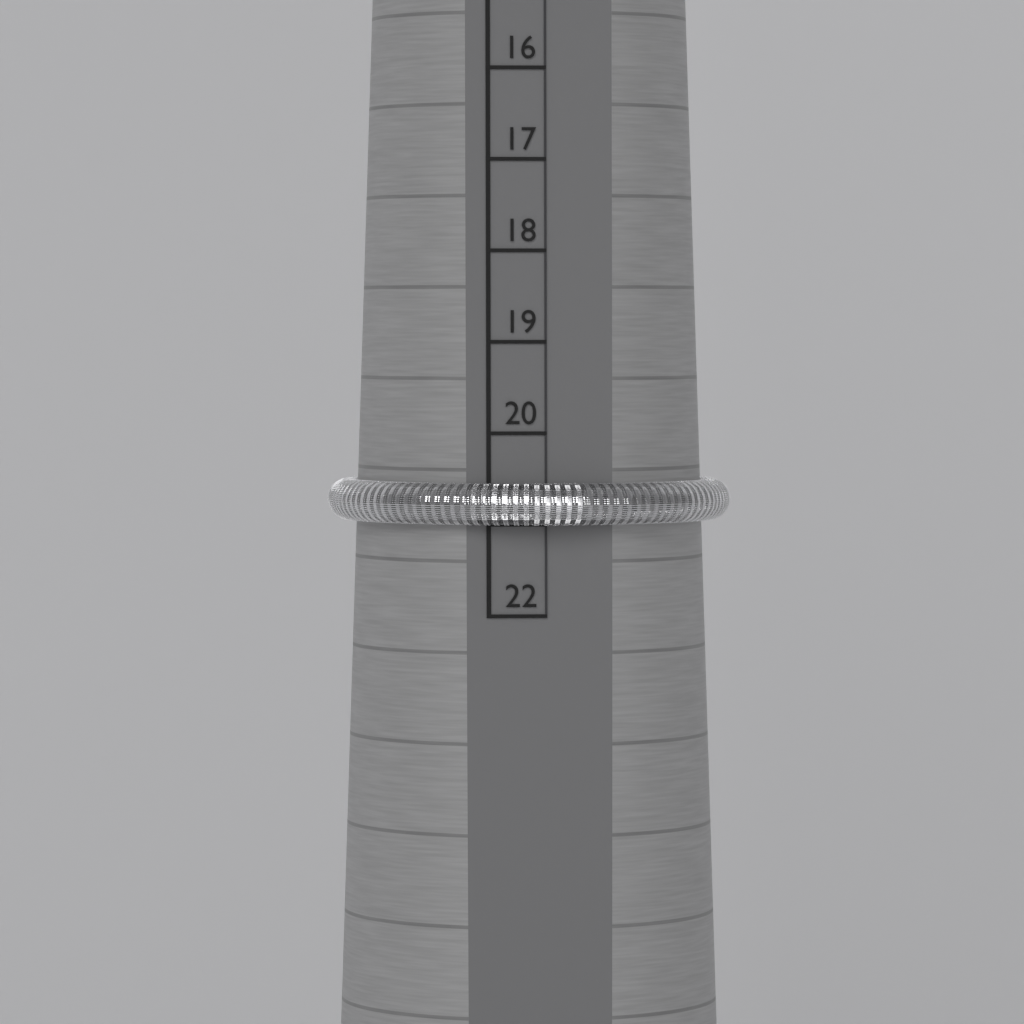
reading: 21 (no unit)
